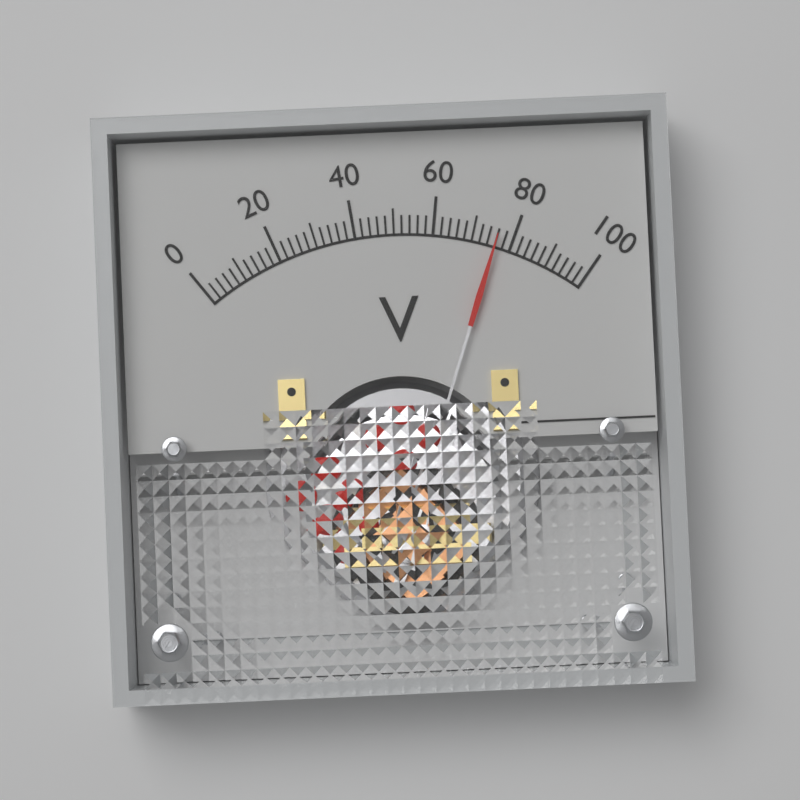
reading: 76 V
